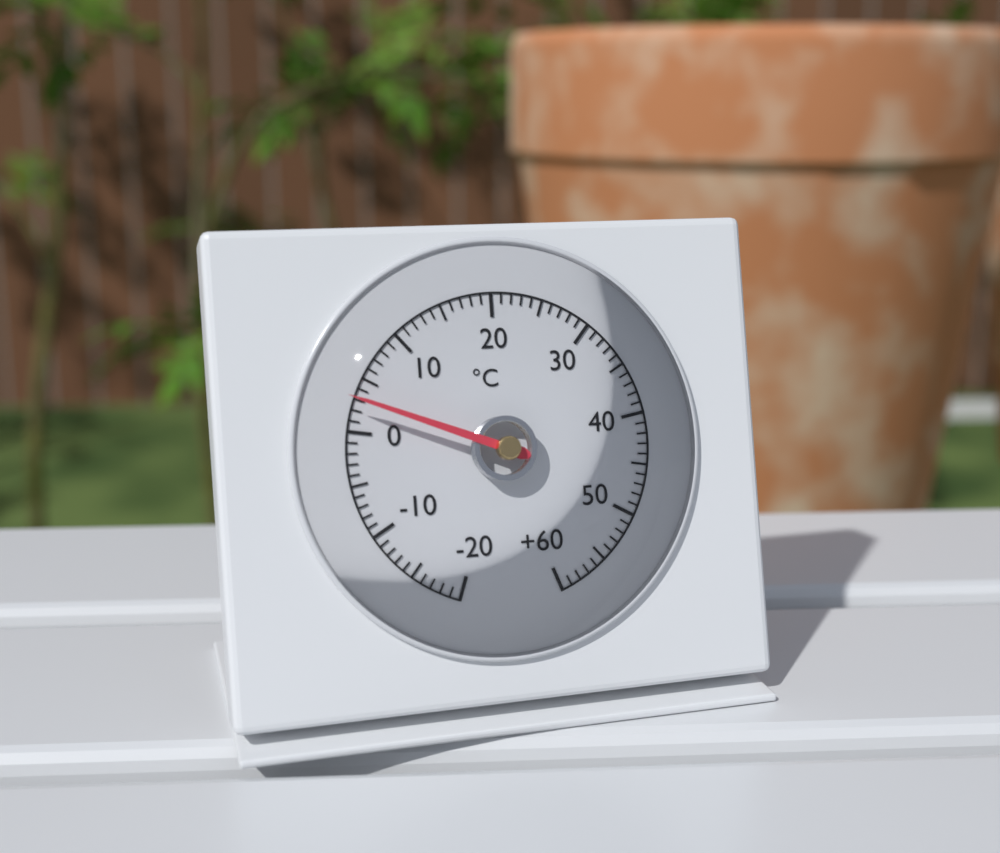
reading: 3 °C
